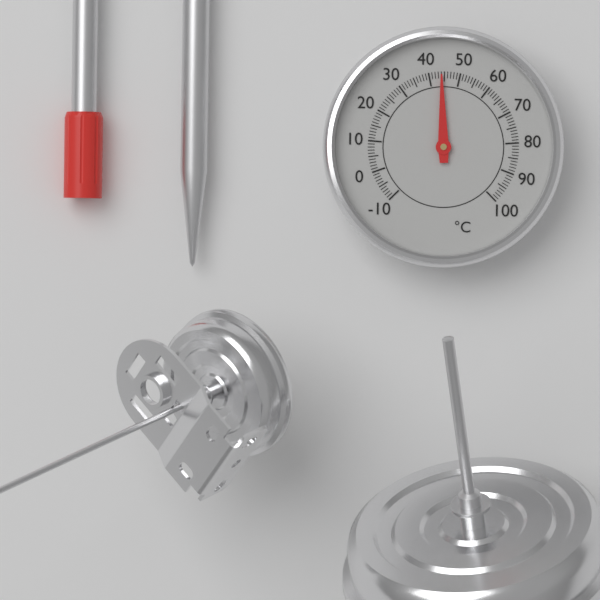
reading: 44 °C
